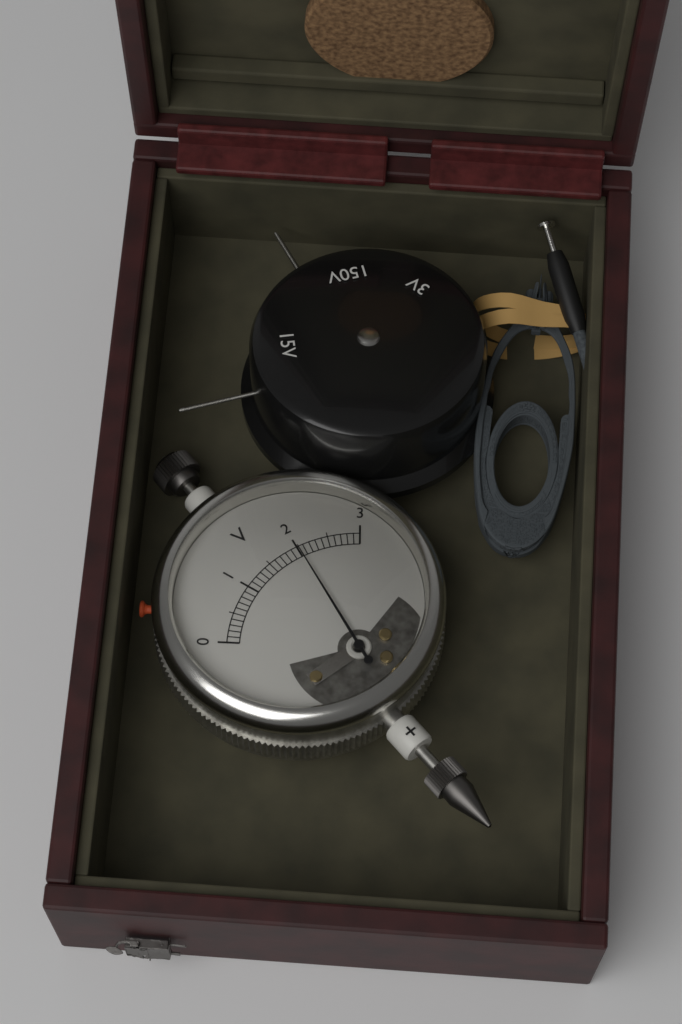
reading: 2.0 V
